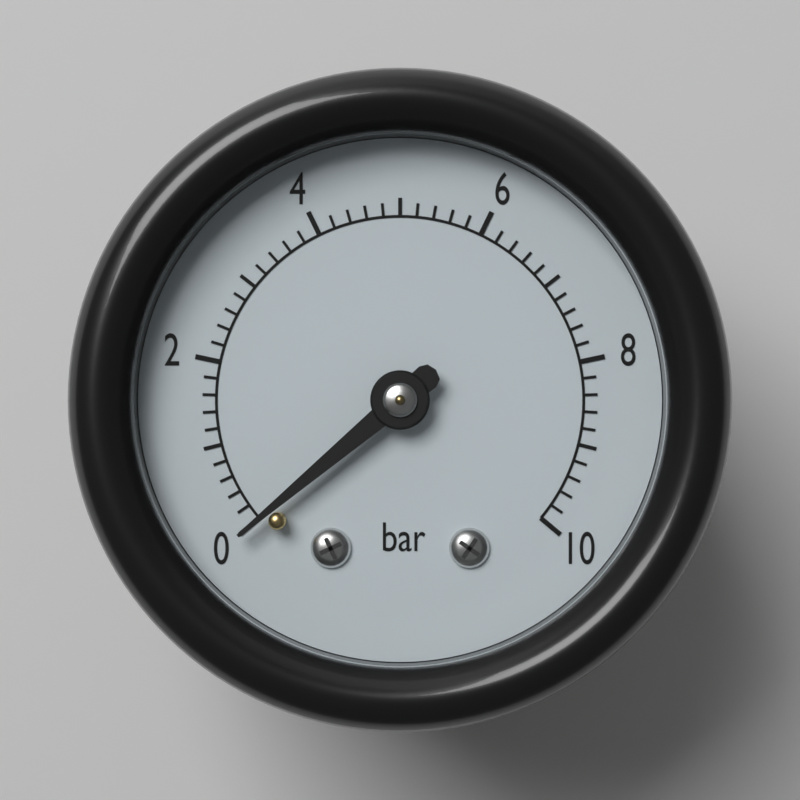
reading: 0.0 bar
